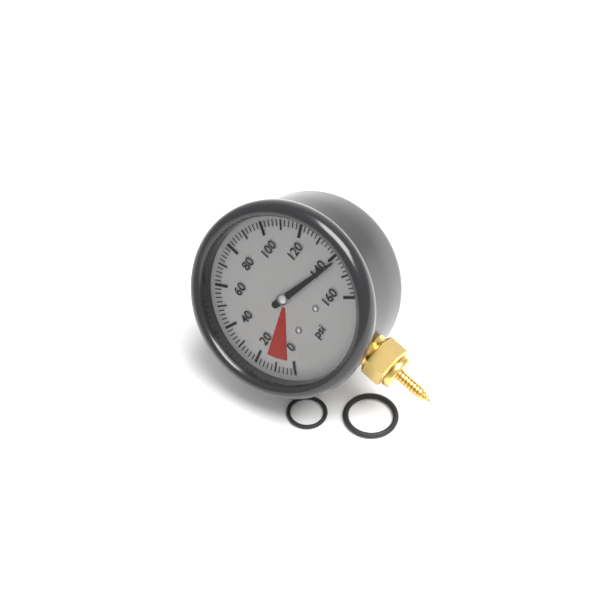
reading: 142 psi
